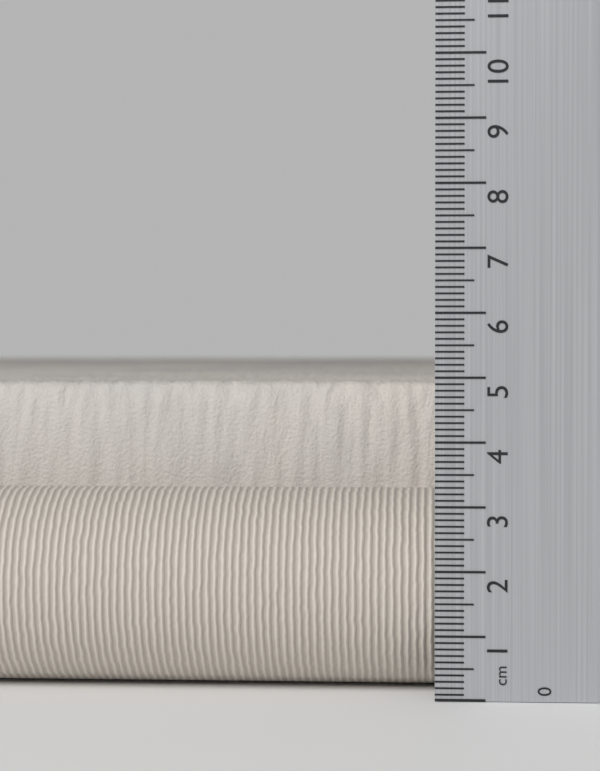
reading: 4.9 cm
